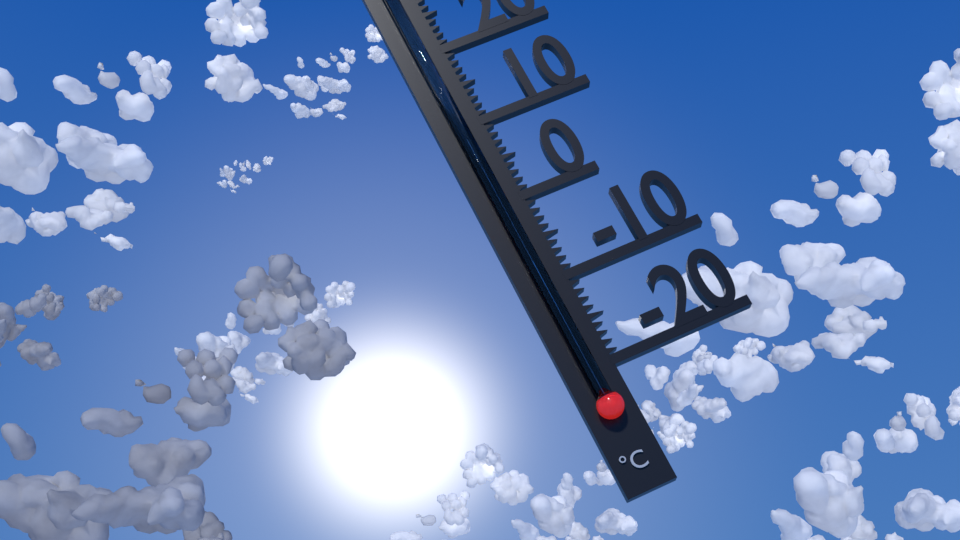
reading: 3 °C
